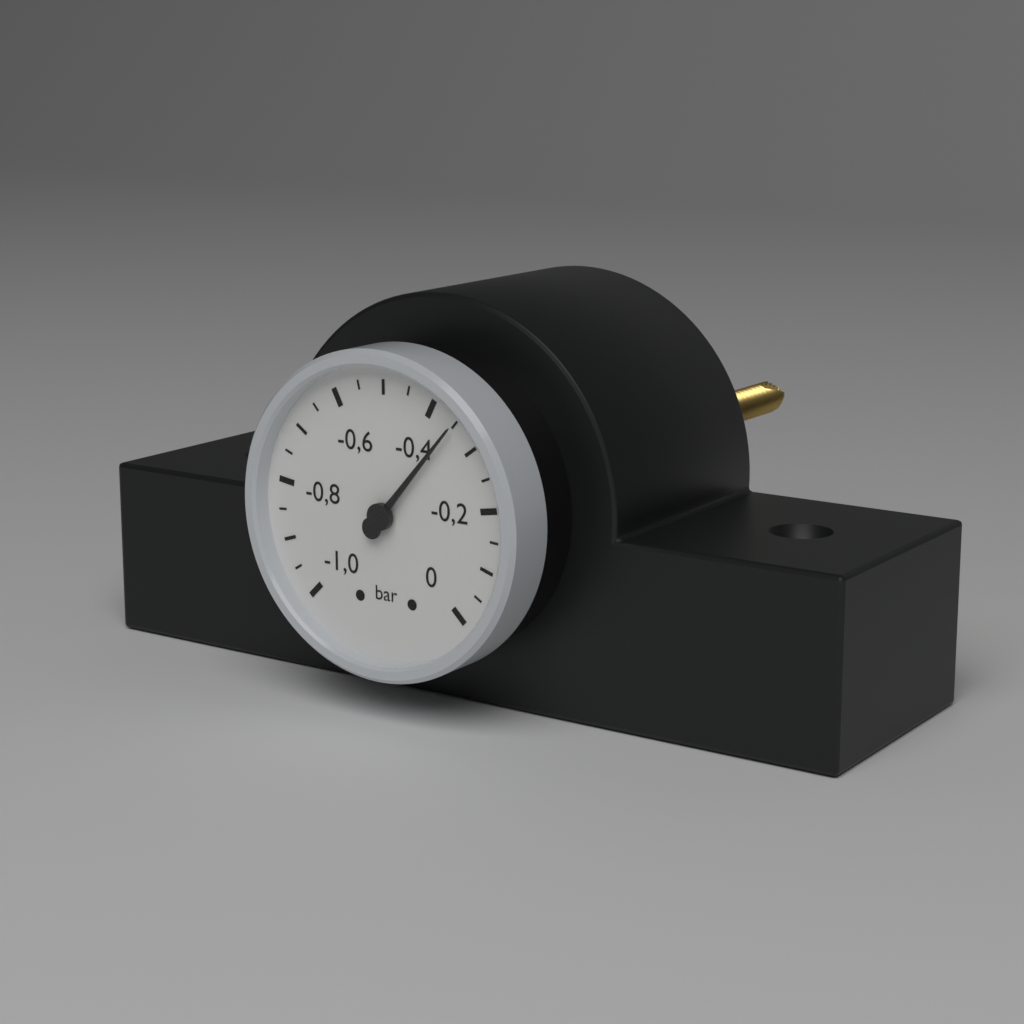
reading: -0.35 bar
